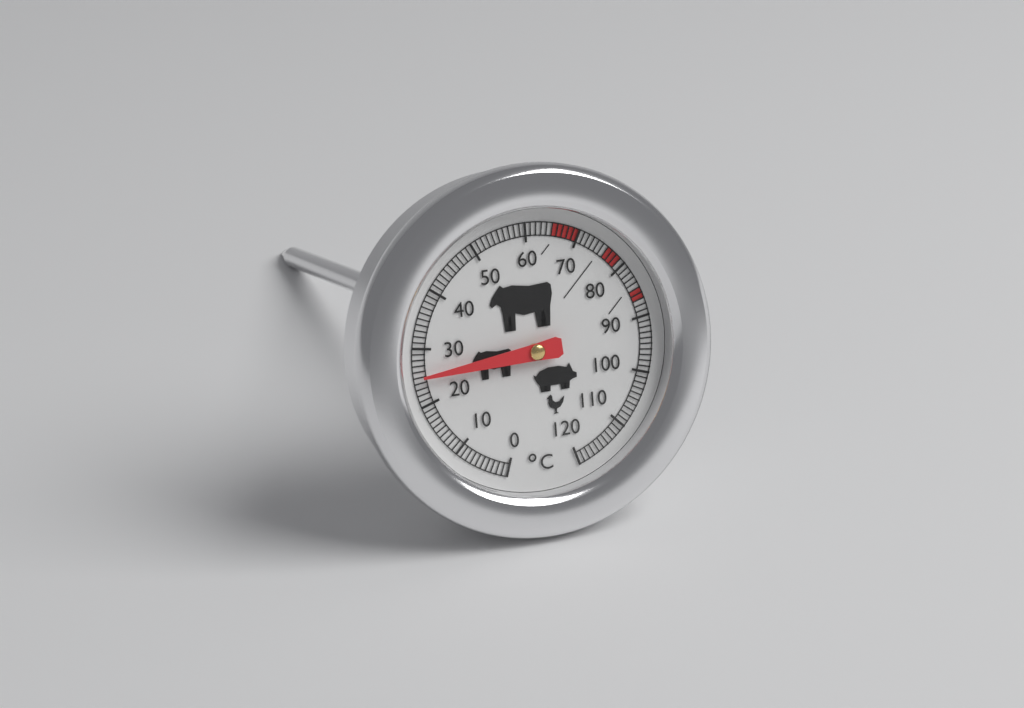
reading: 25 °C
